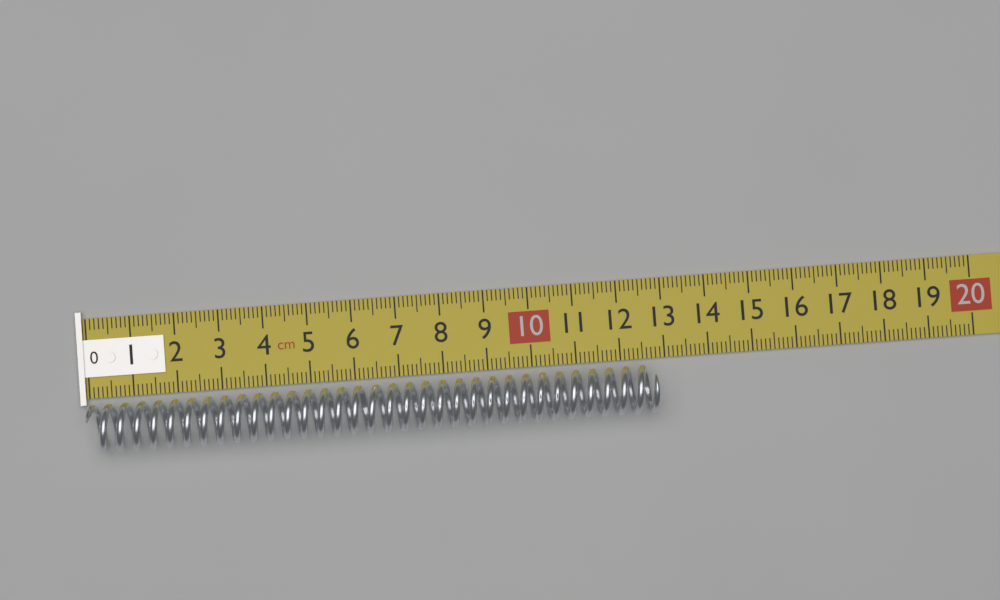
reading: 12.8 cm
